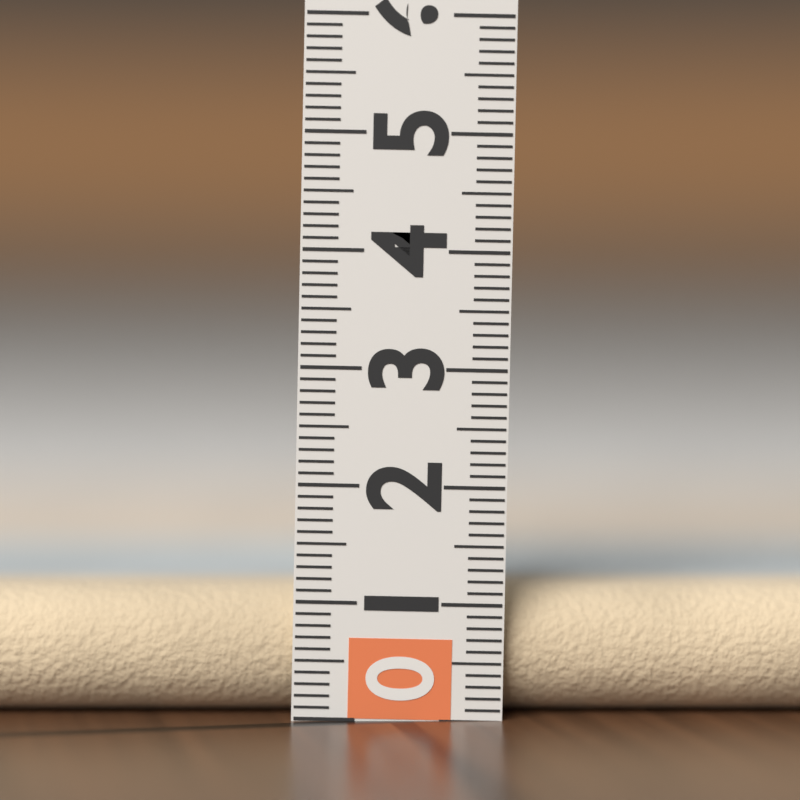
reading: 1.1 (no unit)
